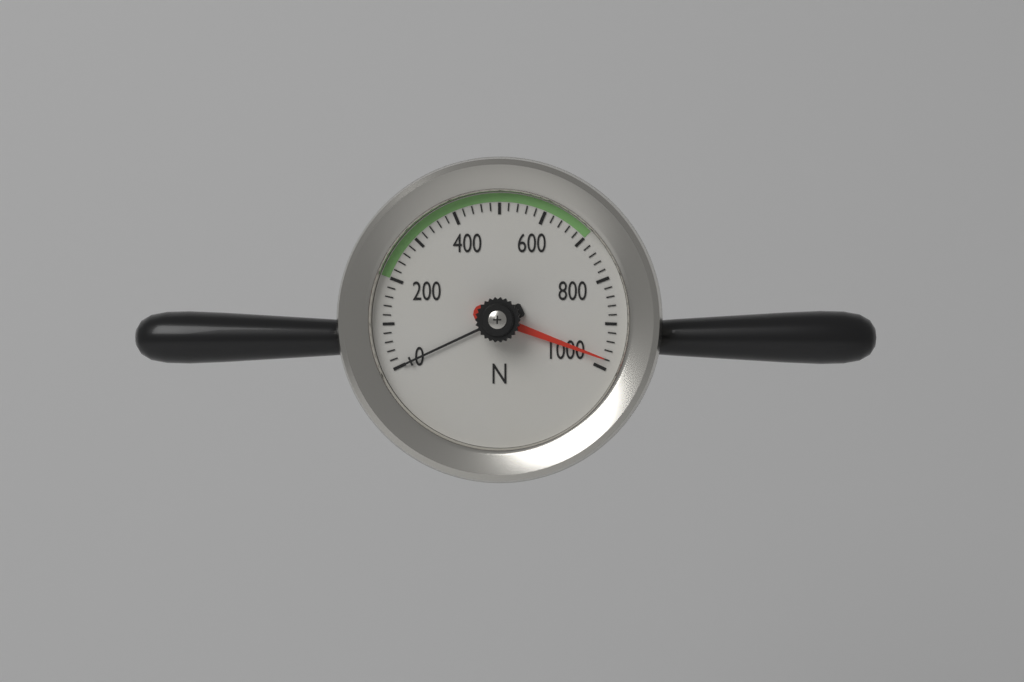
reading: 980 N
